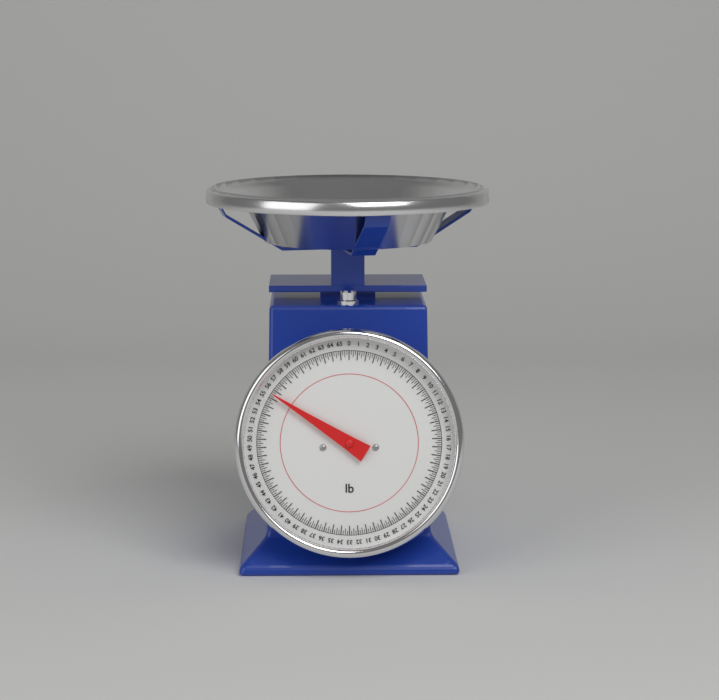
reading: 55.50 lb
